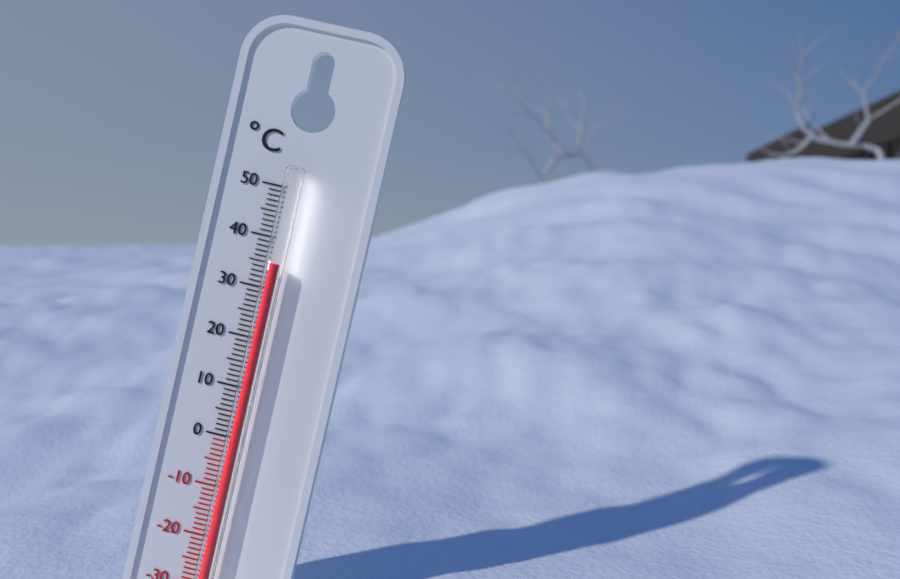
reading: 35 °C
